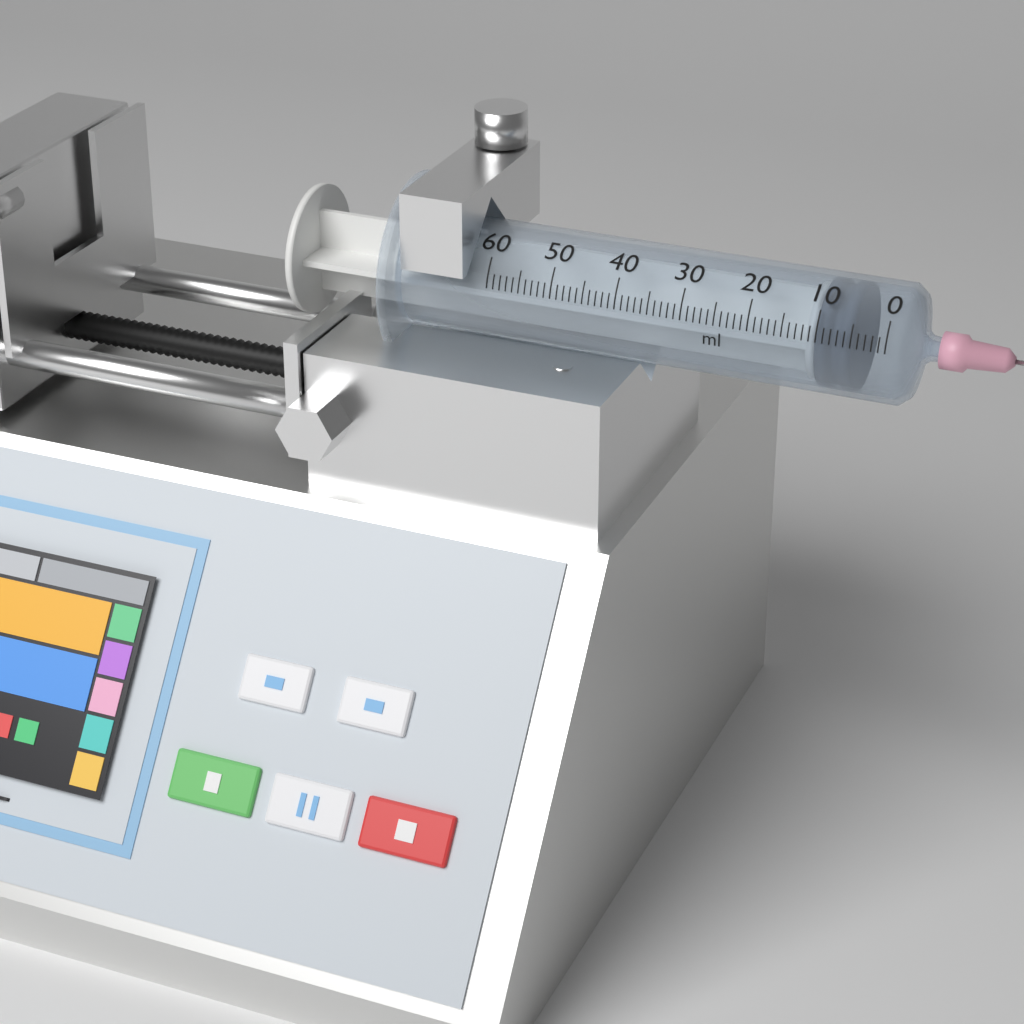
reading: 5 ml
